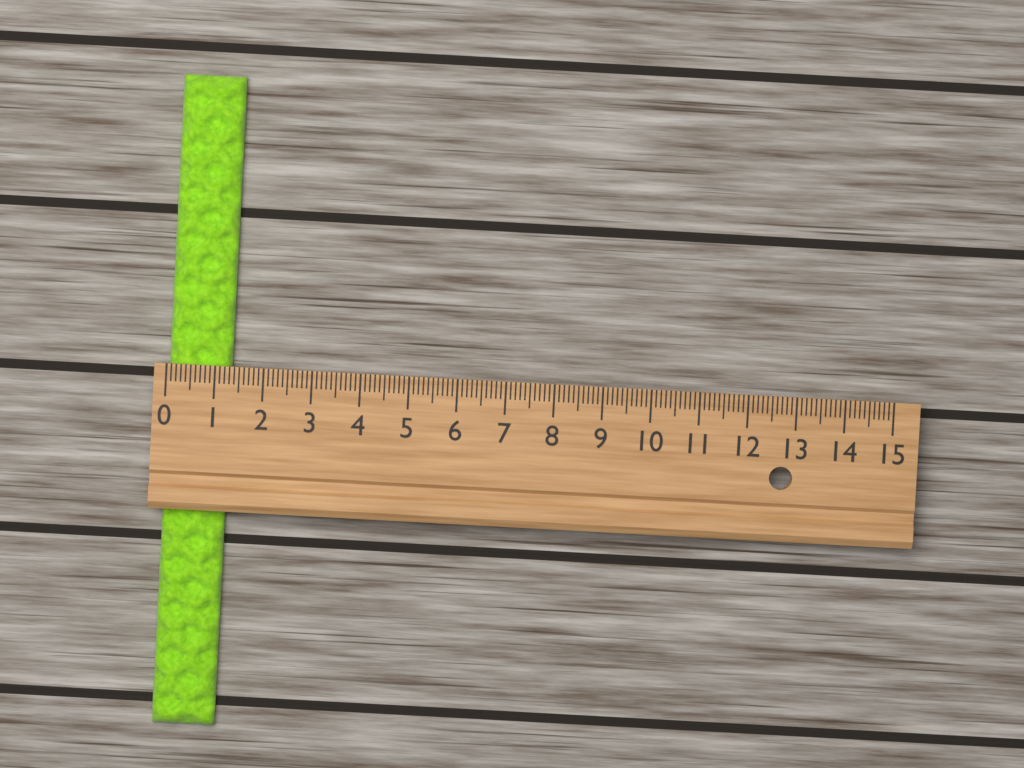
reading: 1.3 (no unit)
